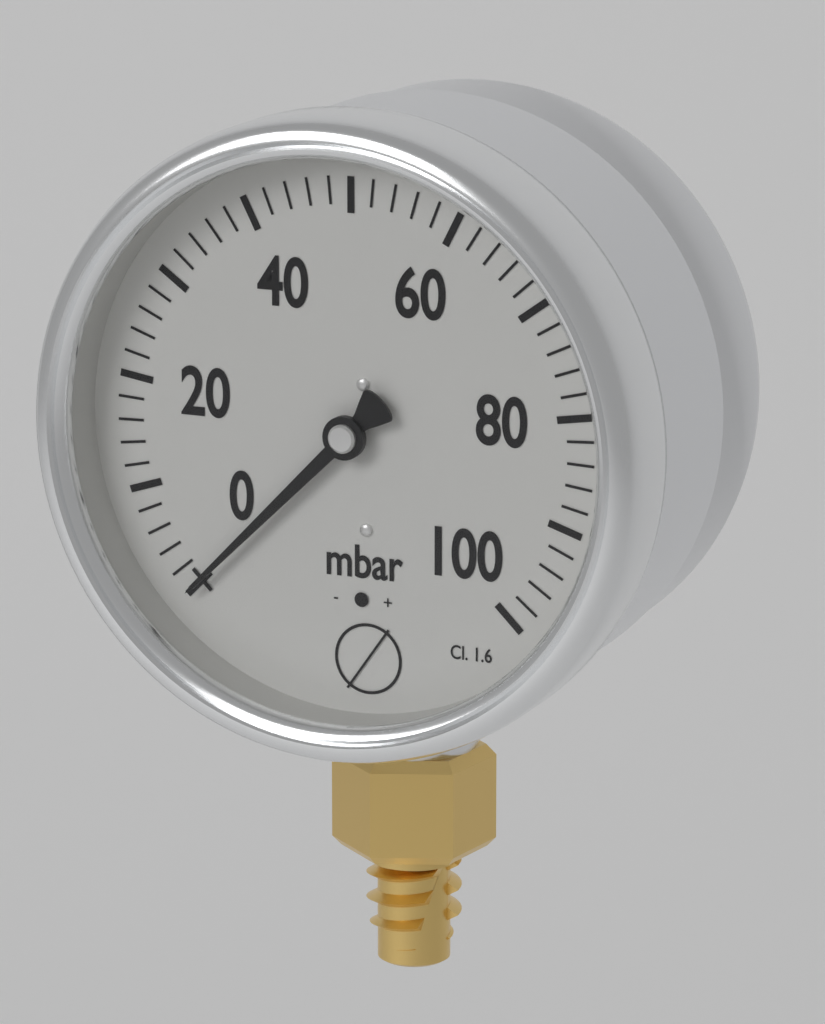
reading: 0 mbar
